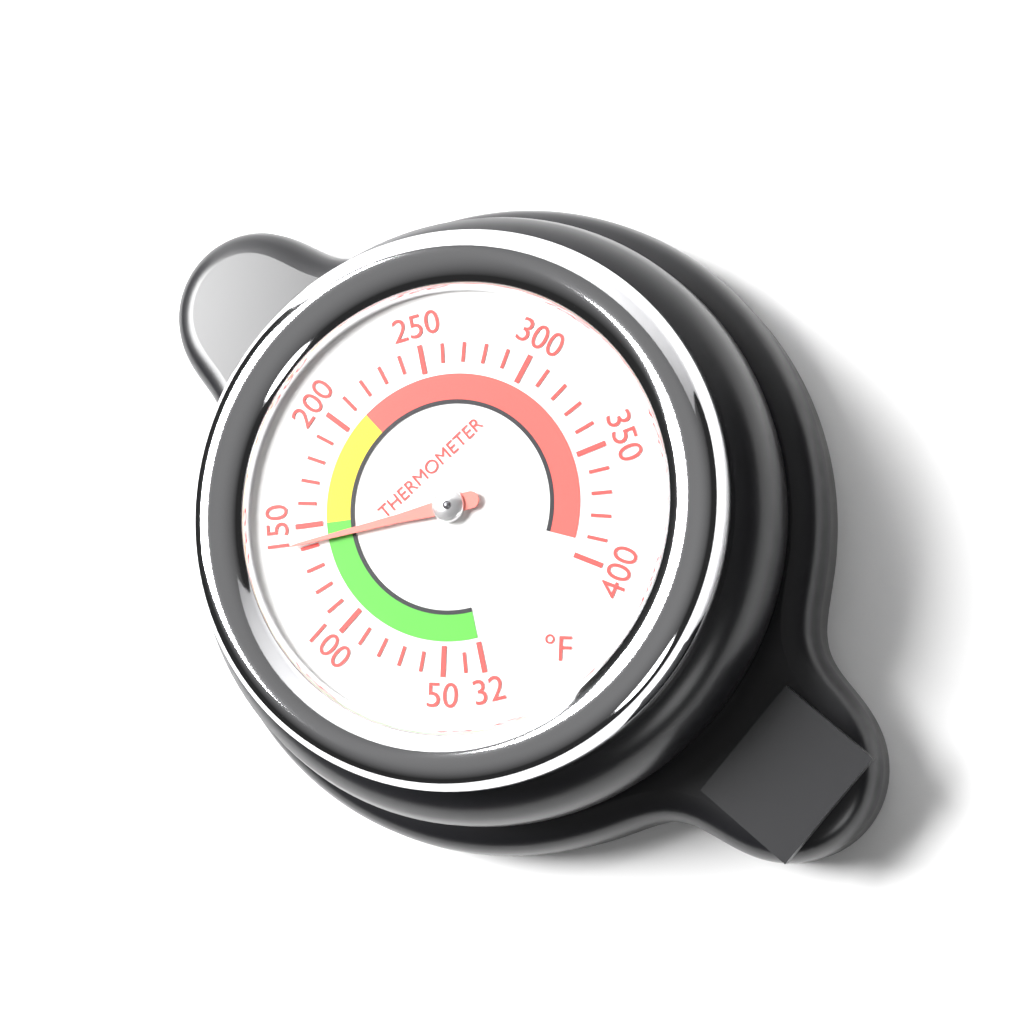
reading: 142 °F
